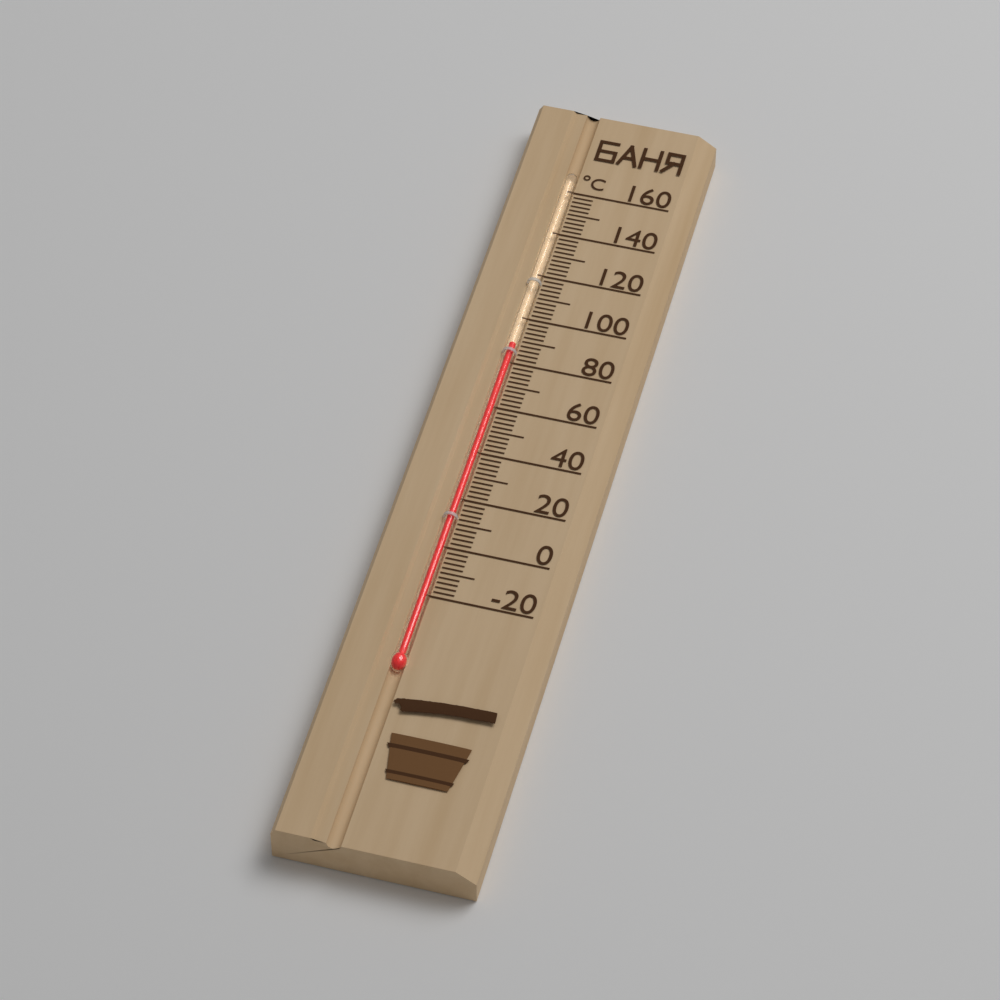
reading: 88 °C
